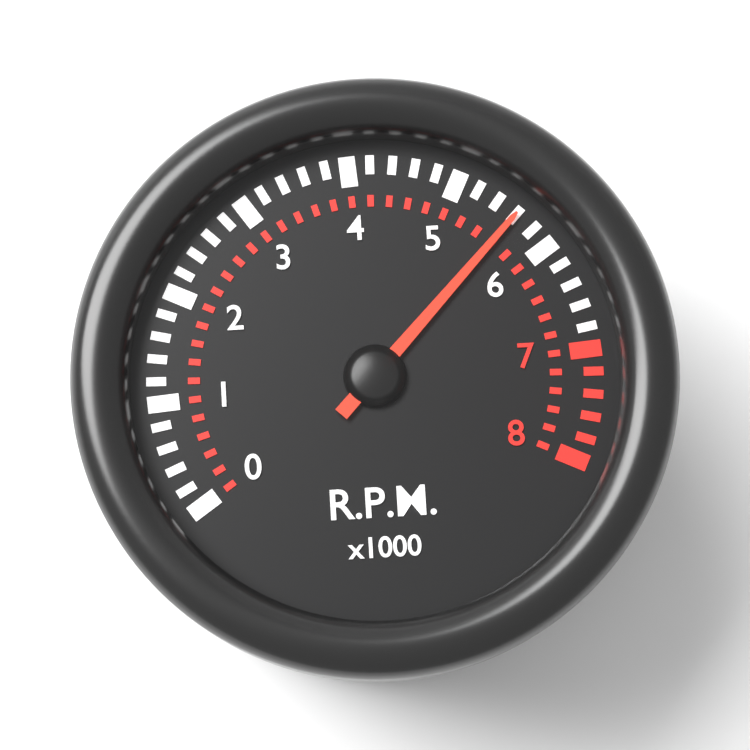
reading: 5.6 x1000 RPM
